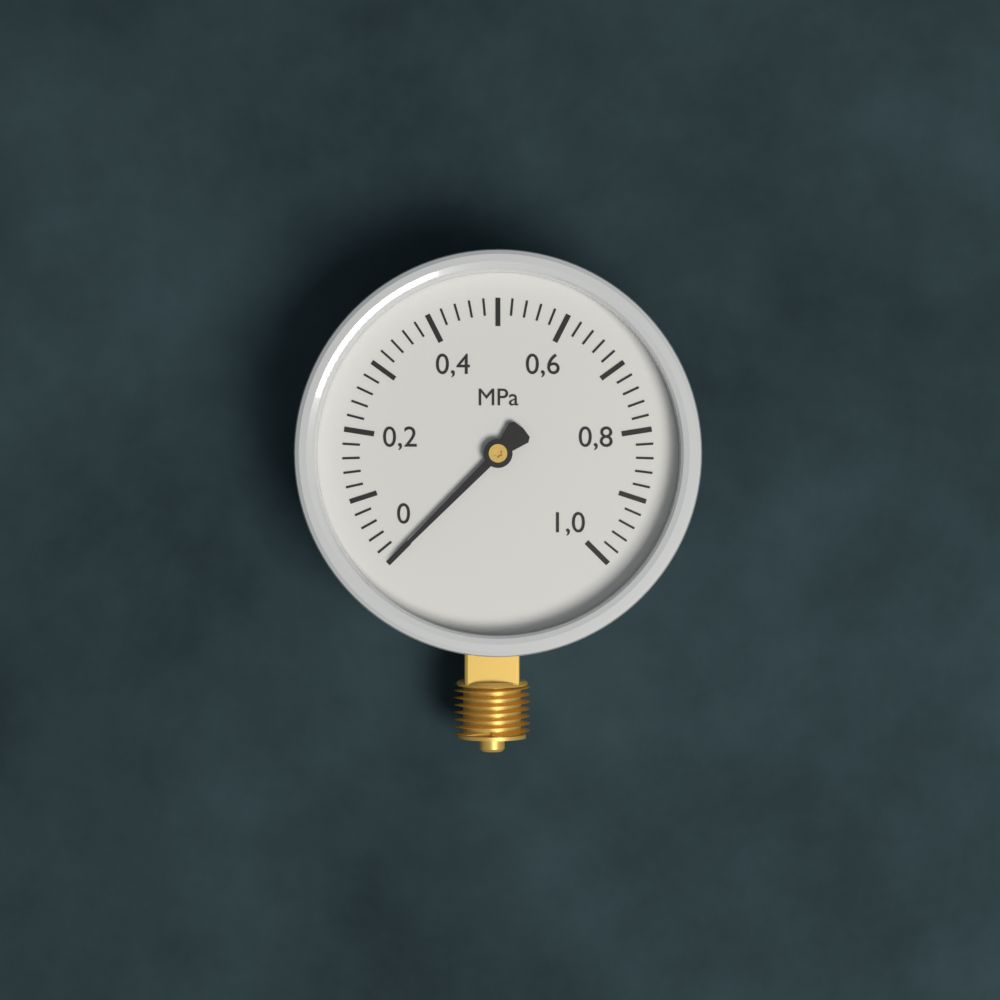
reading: 0.00 MPa
